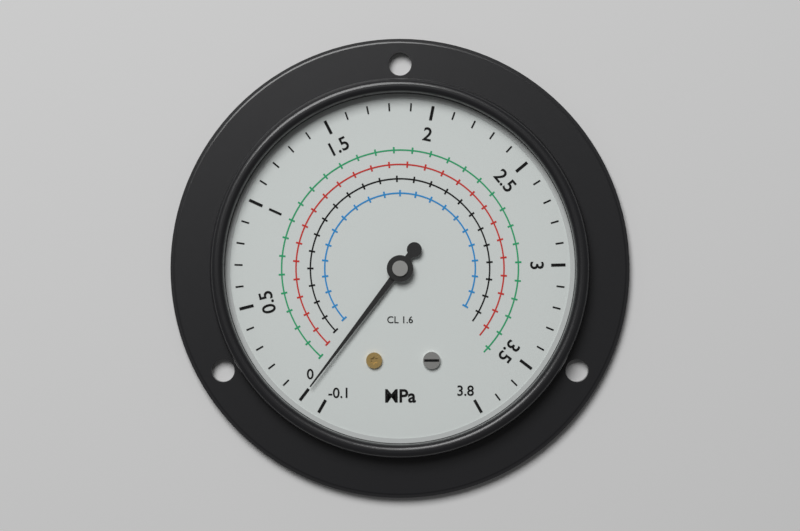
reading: 0.0 MPa
